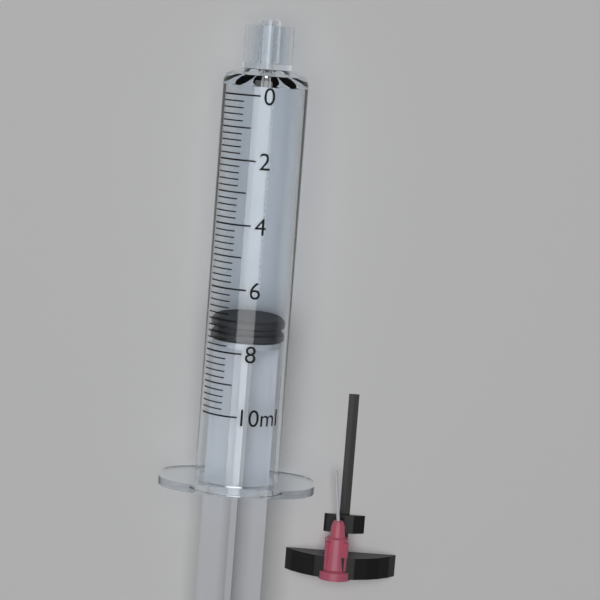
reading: 7.0 ml
